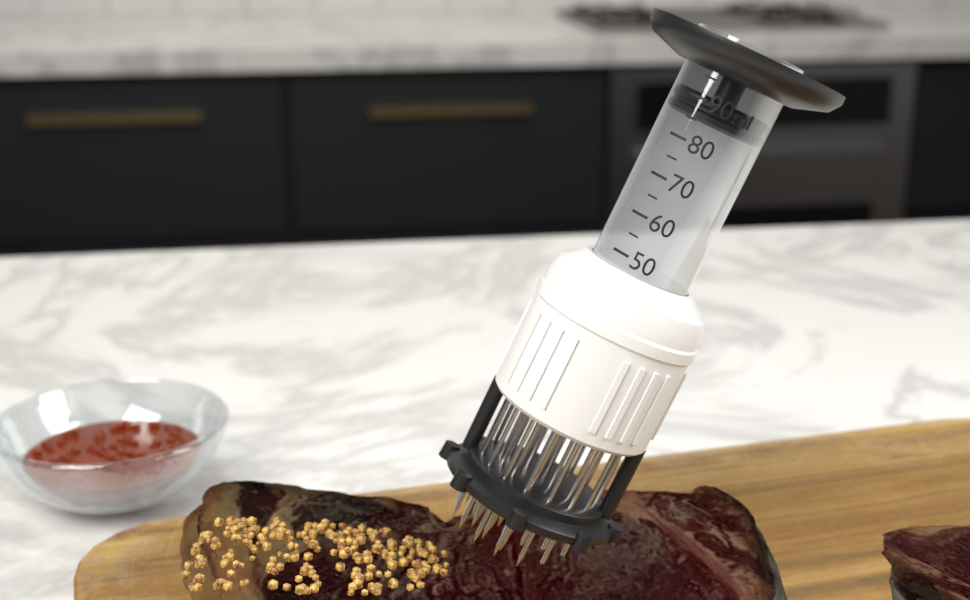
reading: 85 ml
